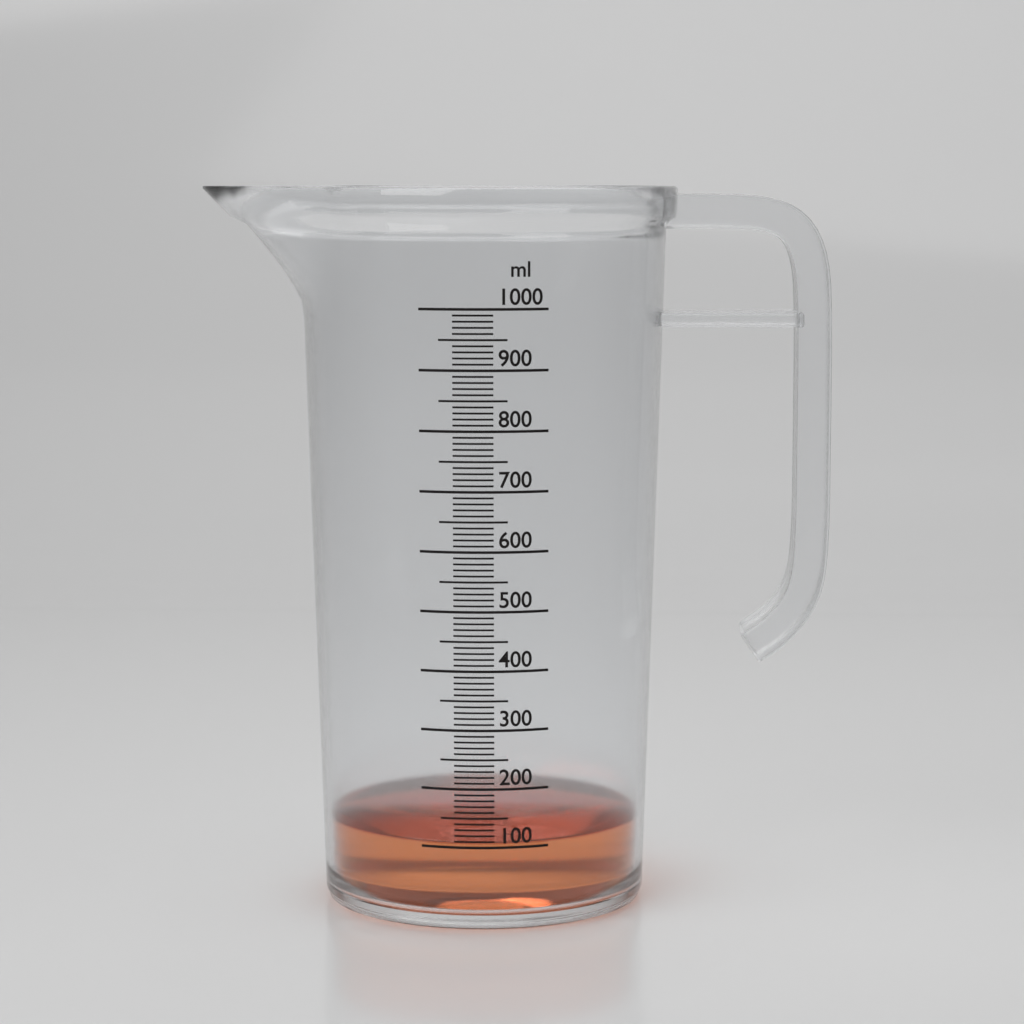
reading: 110 ml
